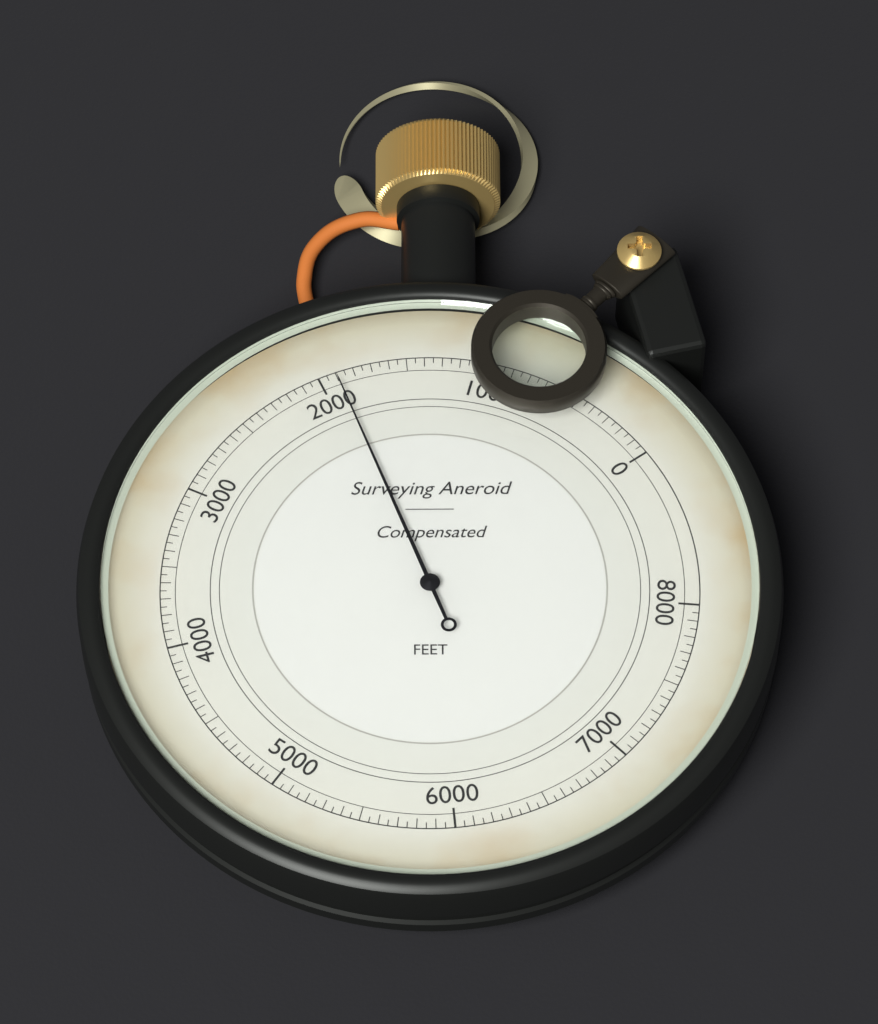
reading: 1900 ft
